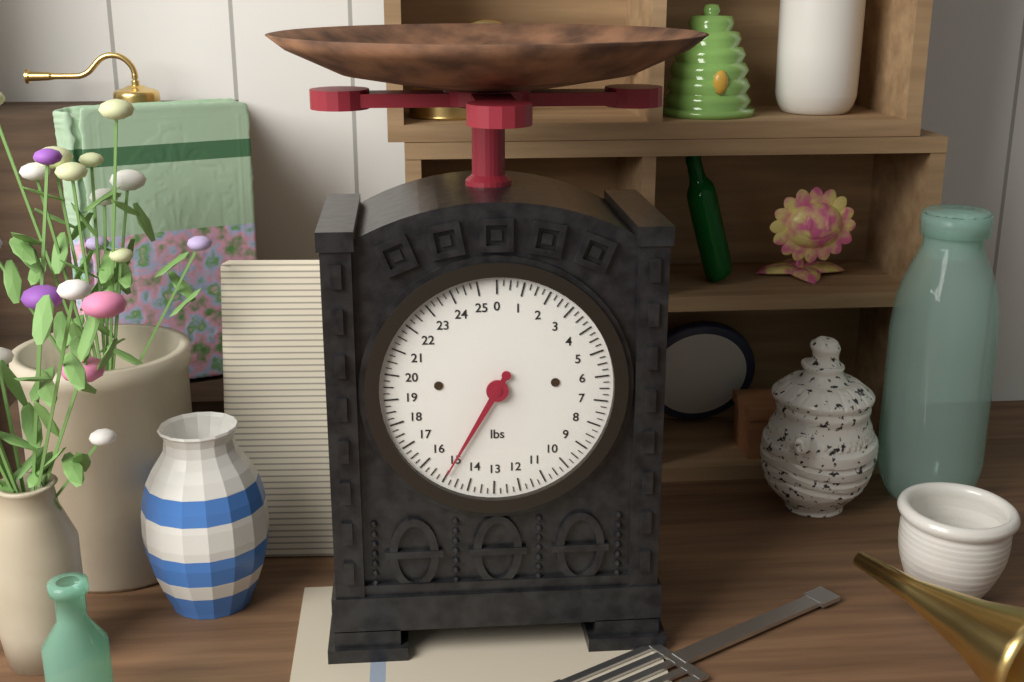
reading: 15.00 lbs
